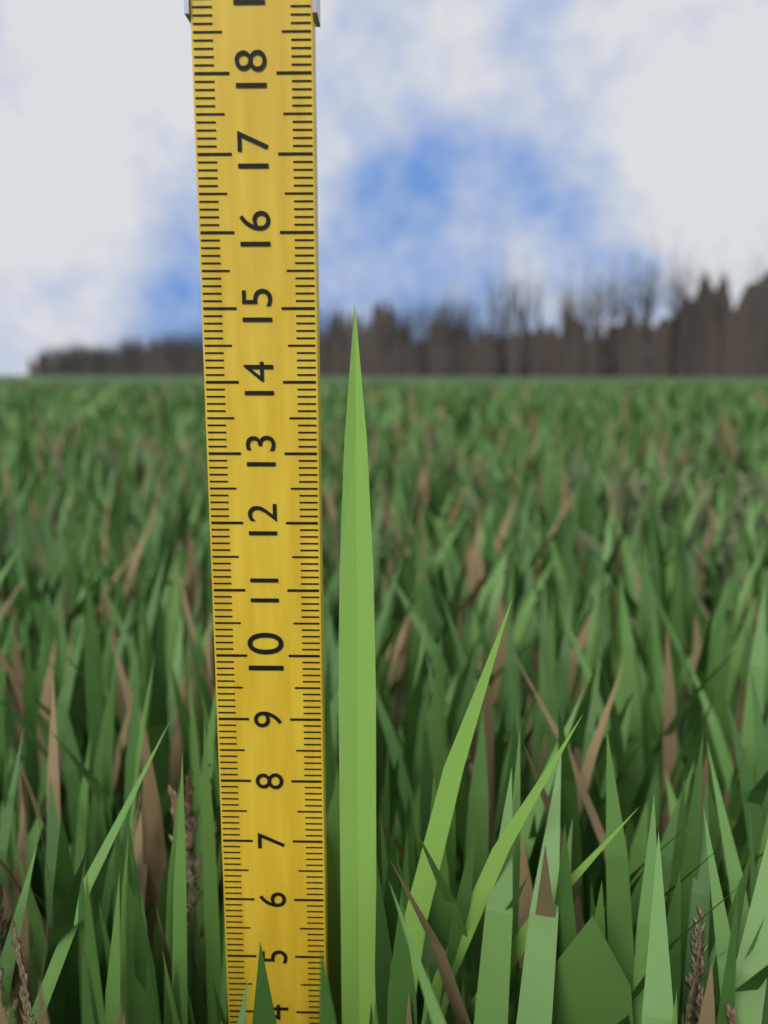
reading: 15.1 (no unit)
